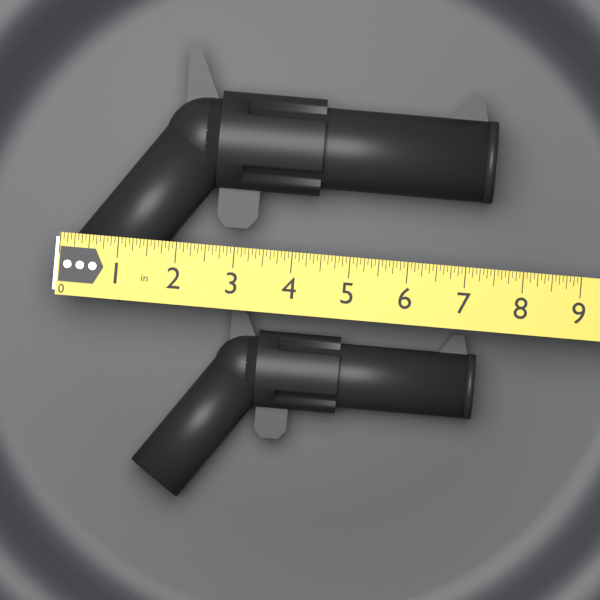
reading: 7.3750 in
